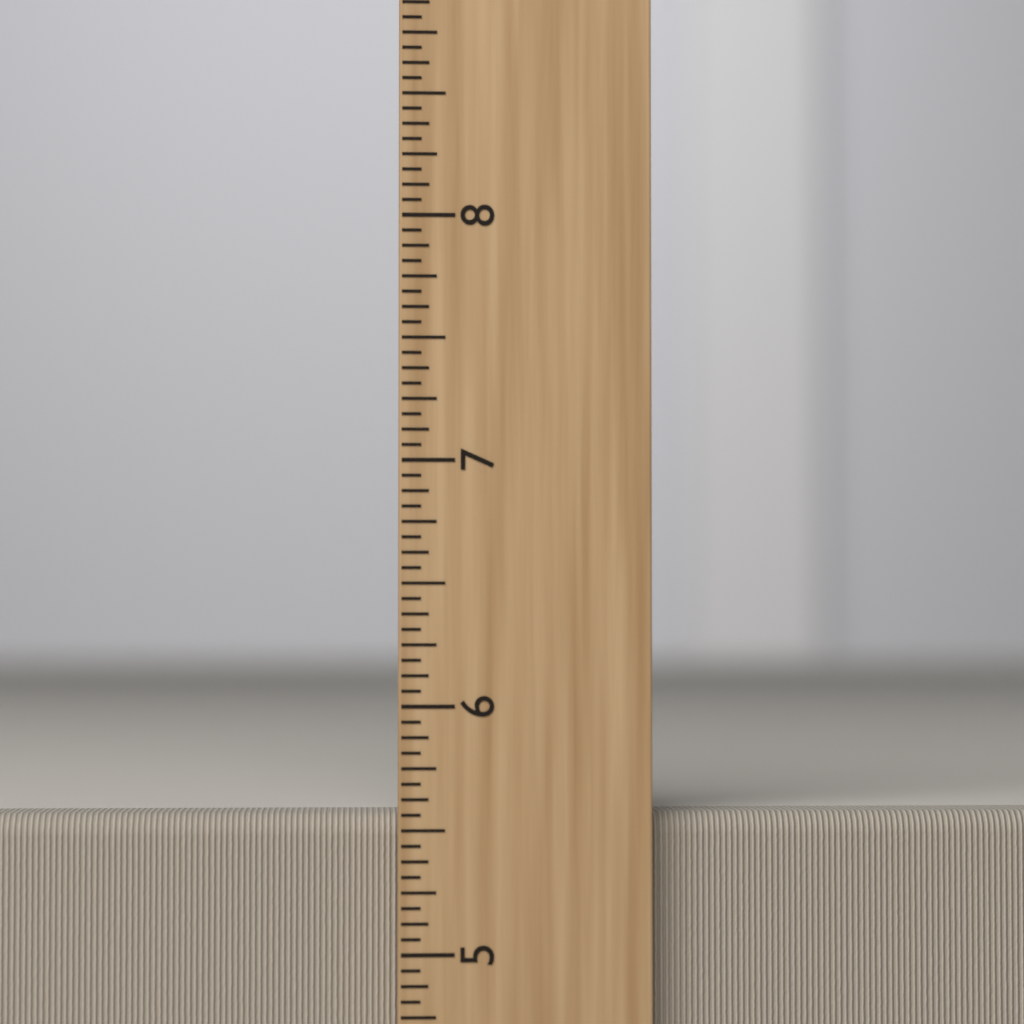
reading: 5.5625 inch
